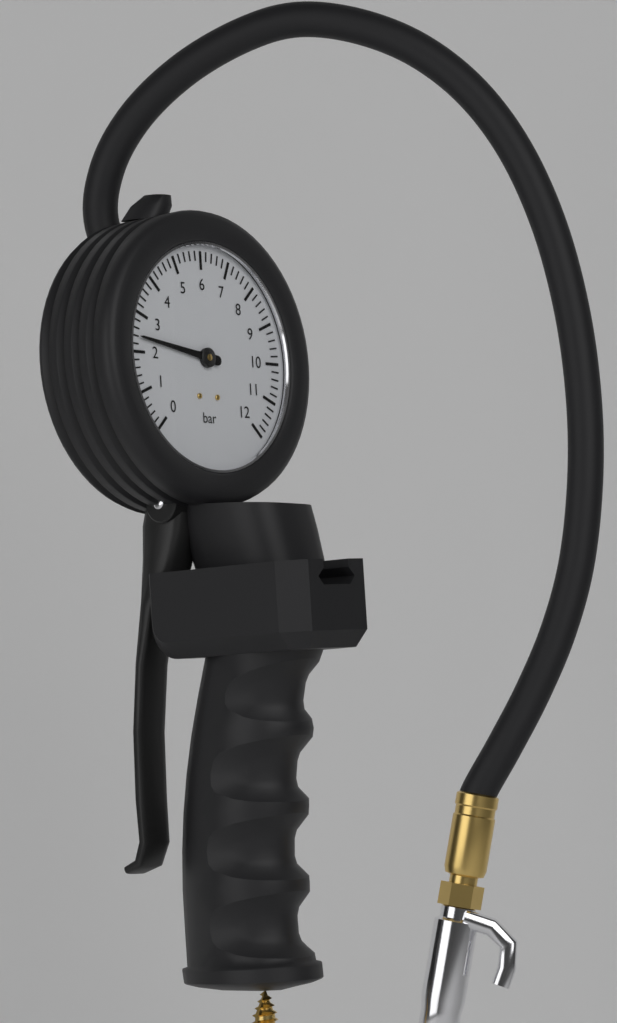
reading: 2.4 bar
